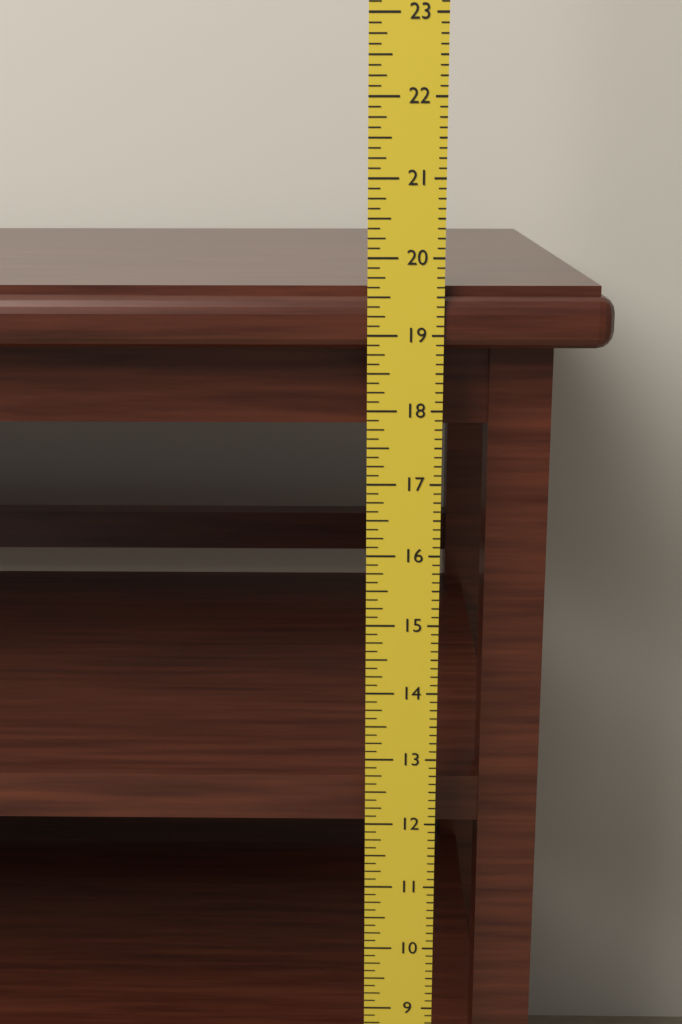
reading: 19.625 in
